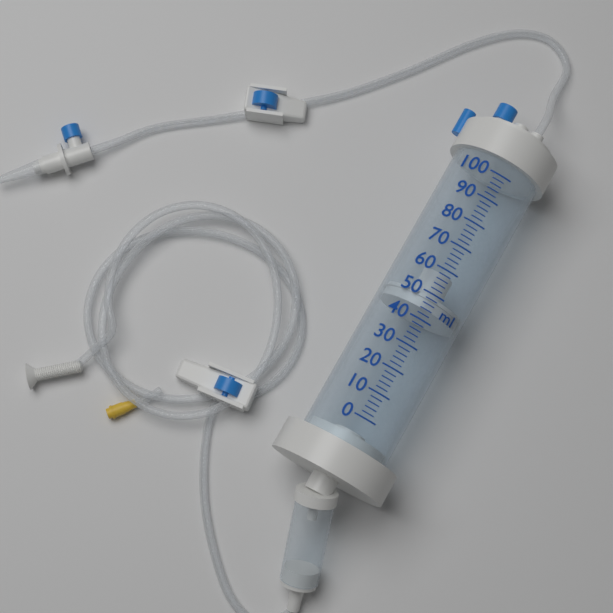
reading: 44 ml
